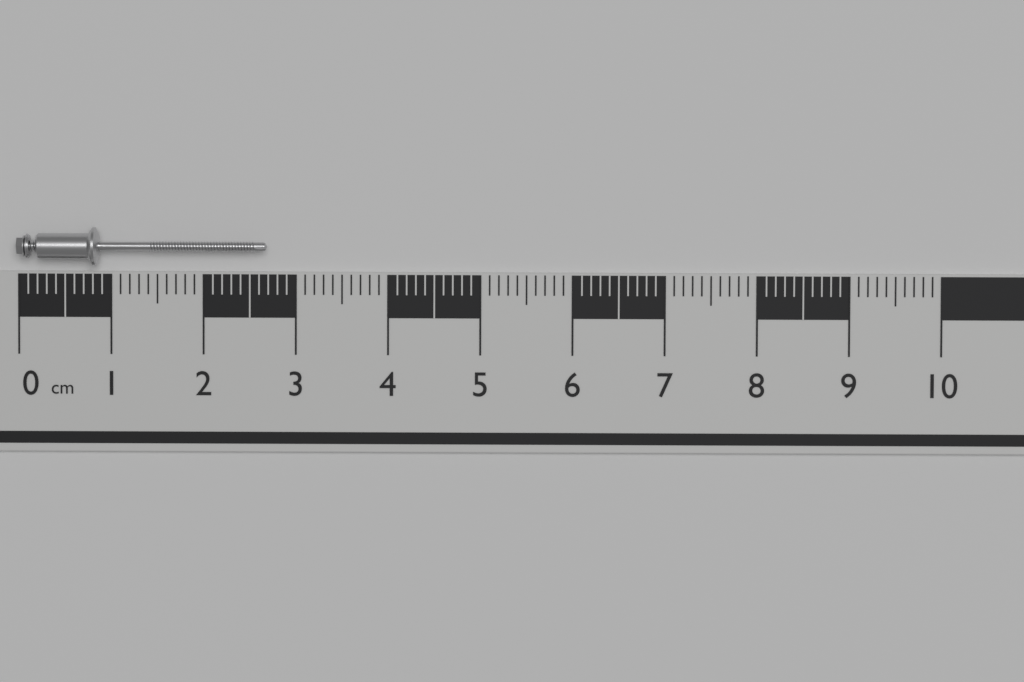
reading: 2.7 cm
